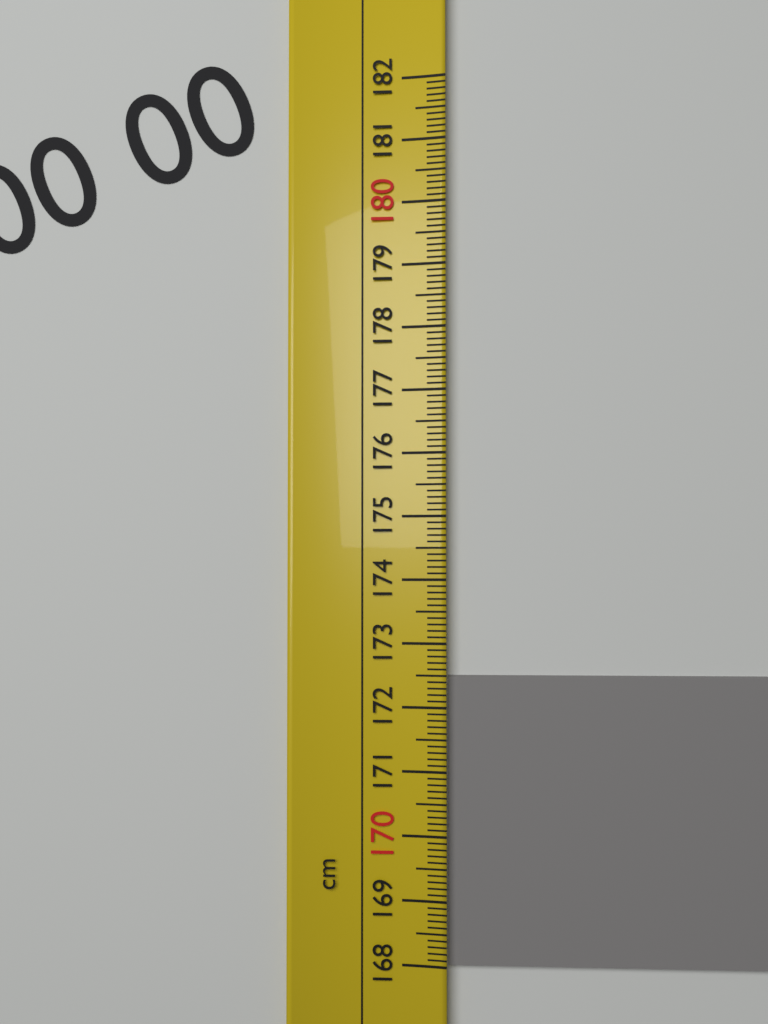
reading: 172.5 cm
